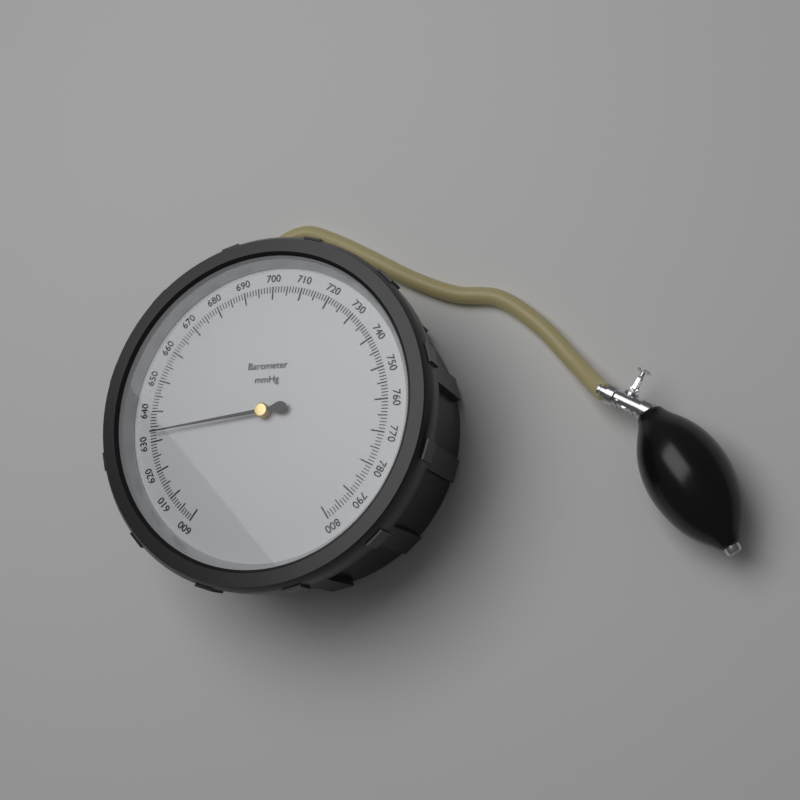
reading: 633 mmHg
